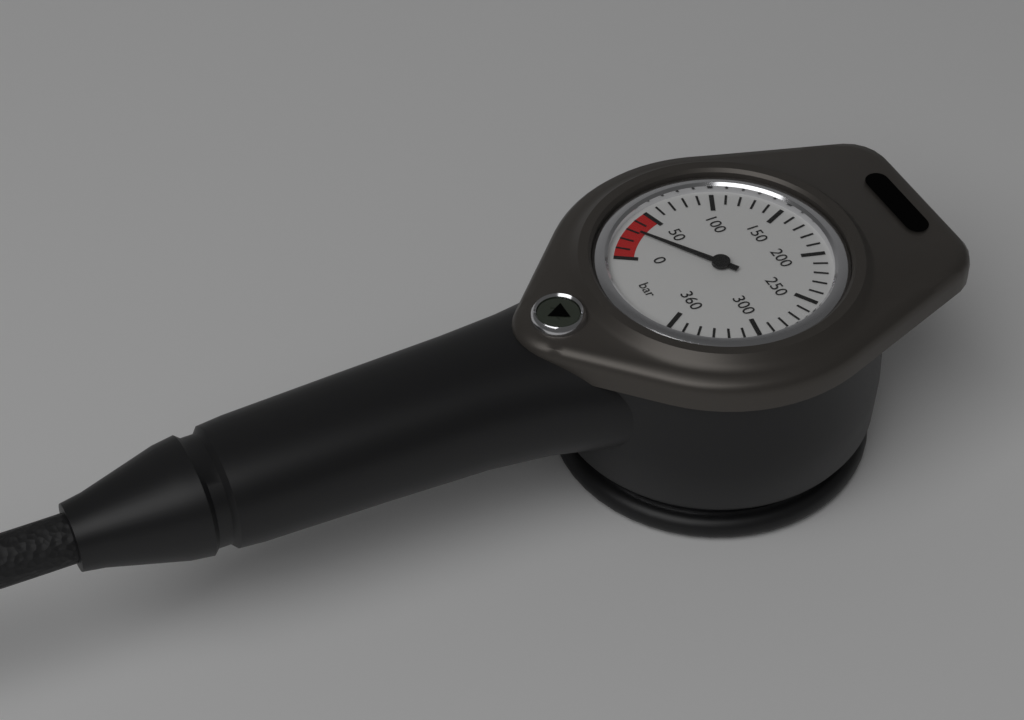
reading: 30 bar
